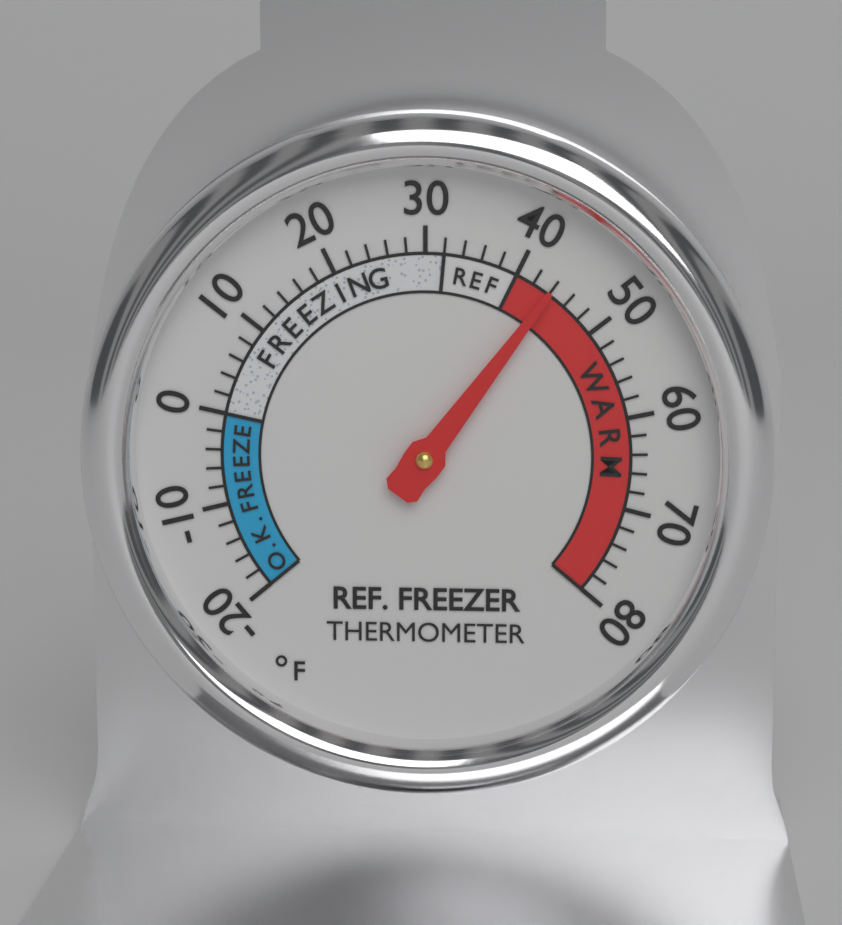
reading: 44 °F
